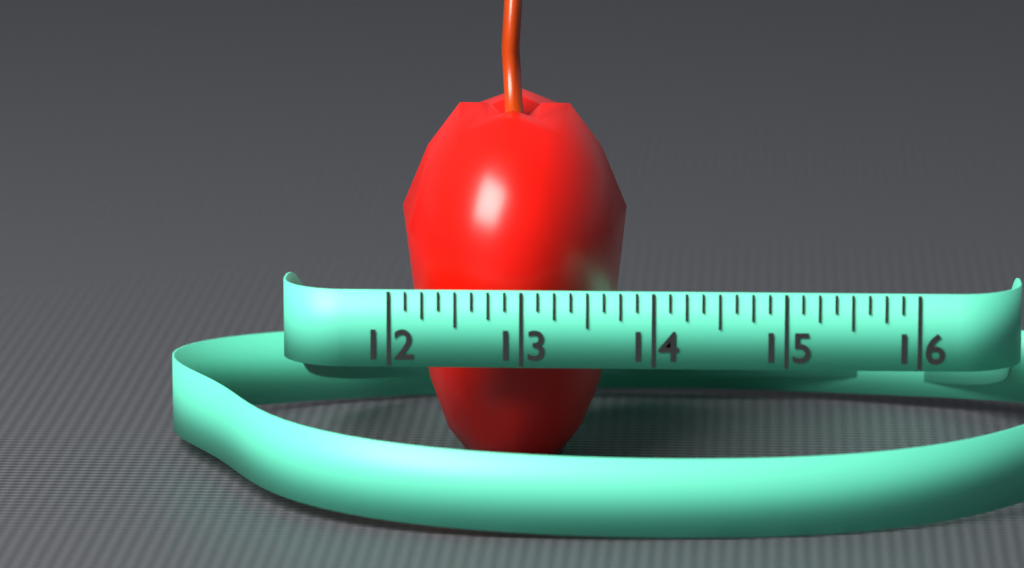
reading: 13.750 (no unit)
